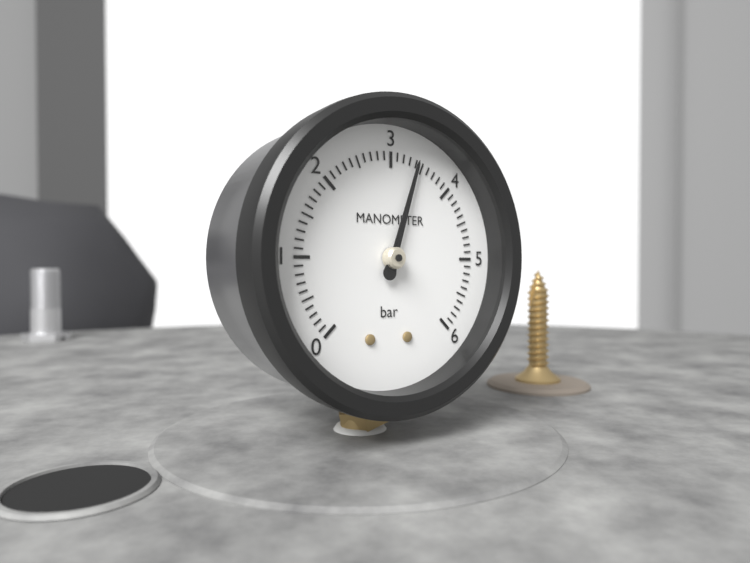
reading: 3.4 bar
